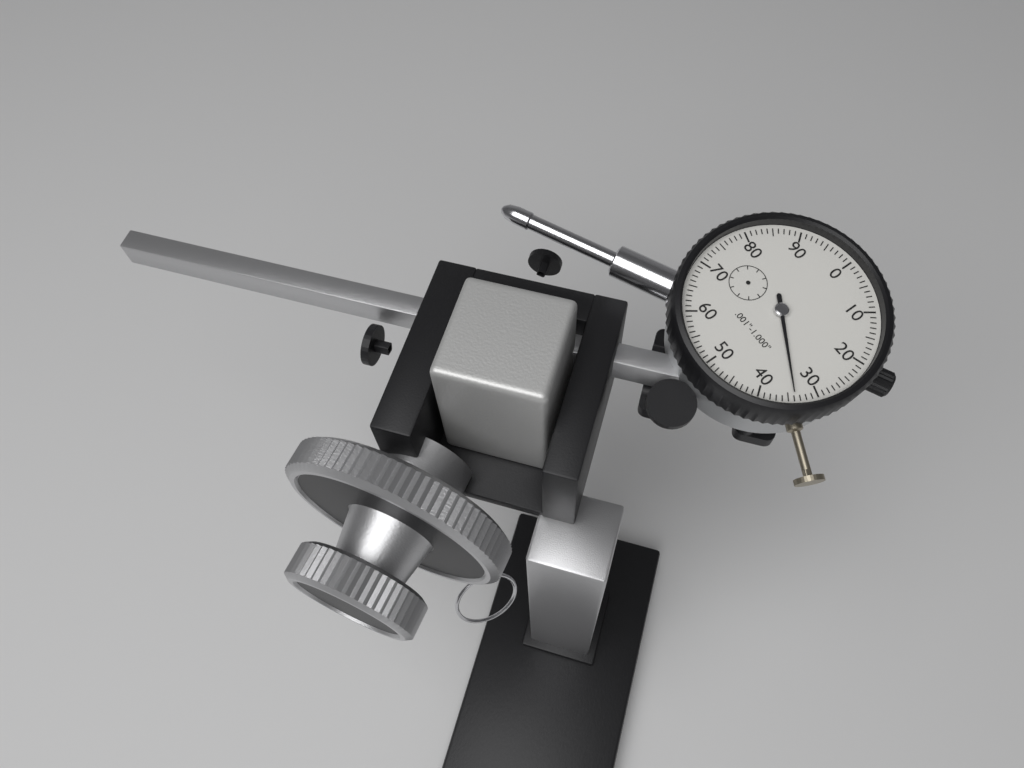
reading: 0.034 in
